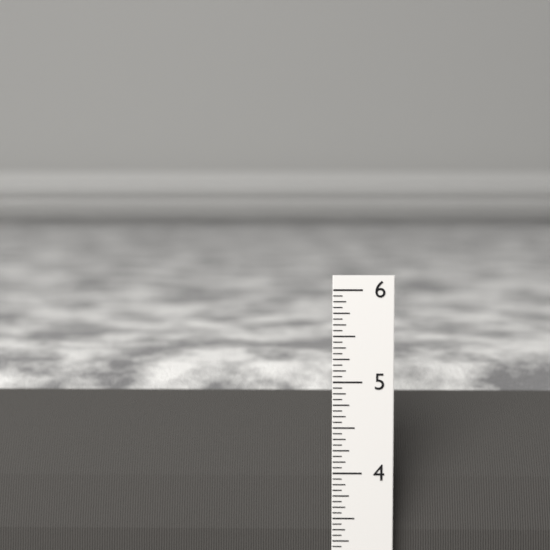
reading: 5.0000 in
